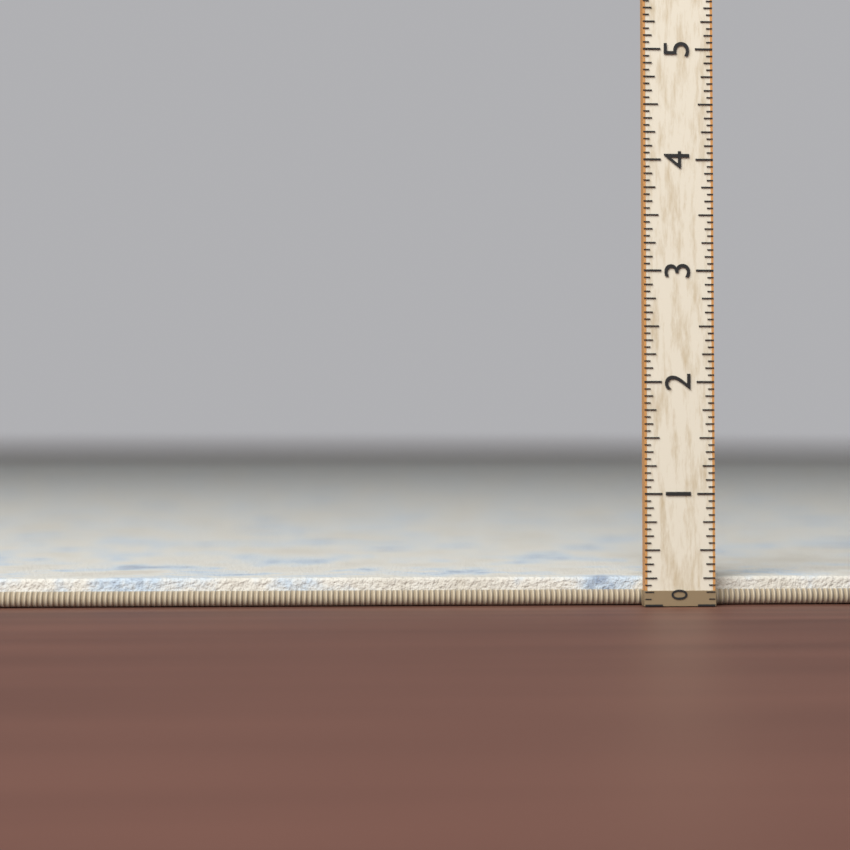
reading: 0.2500 (no unit)
